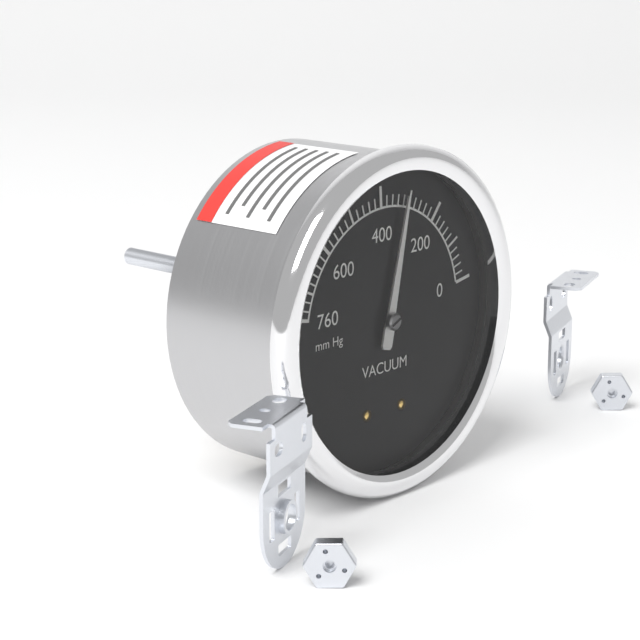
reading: 320 mm Hg
